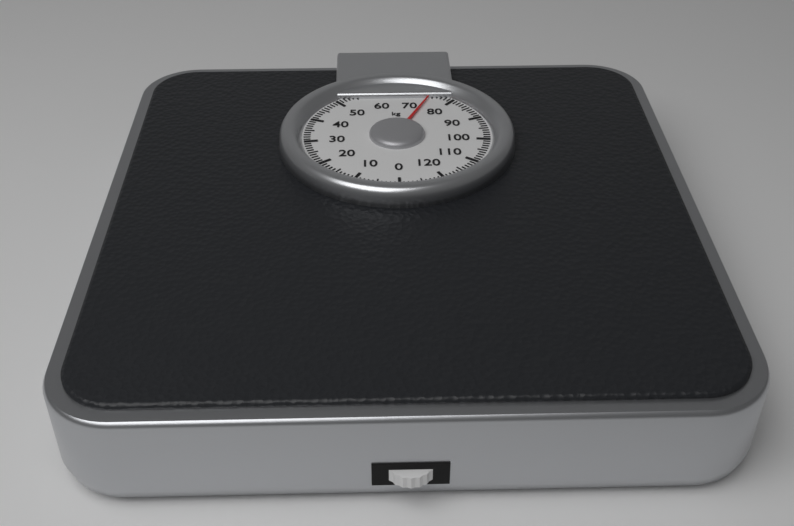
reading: 74 kg
